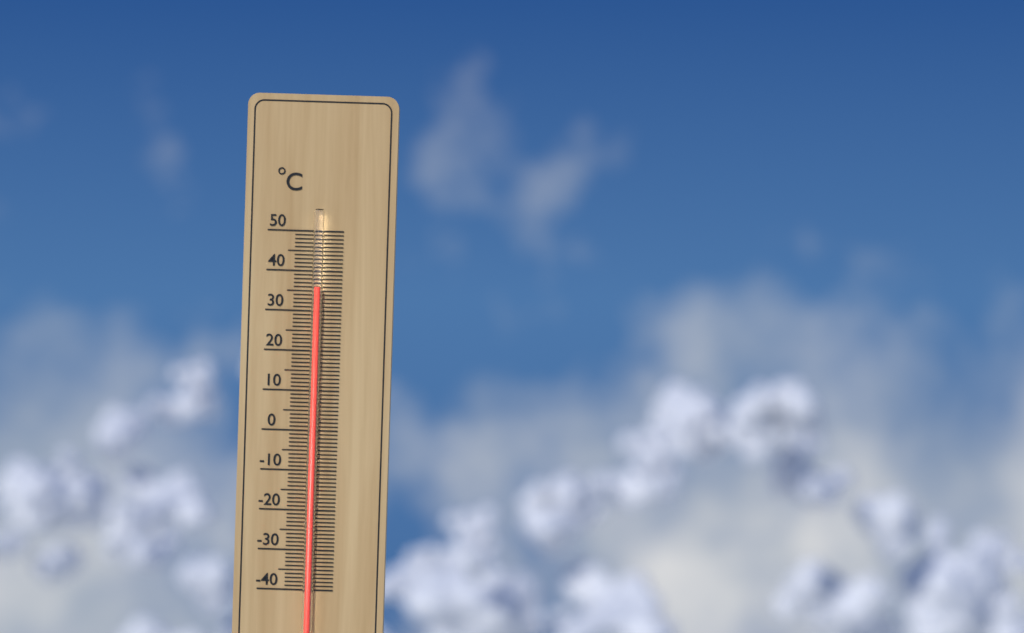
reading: 36 °C
